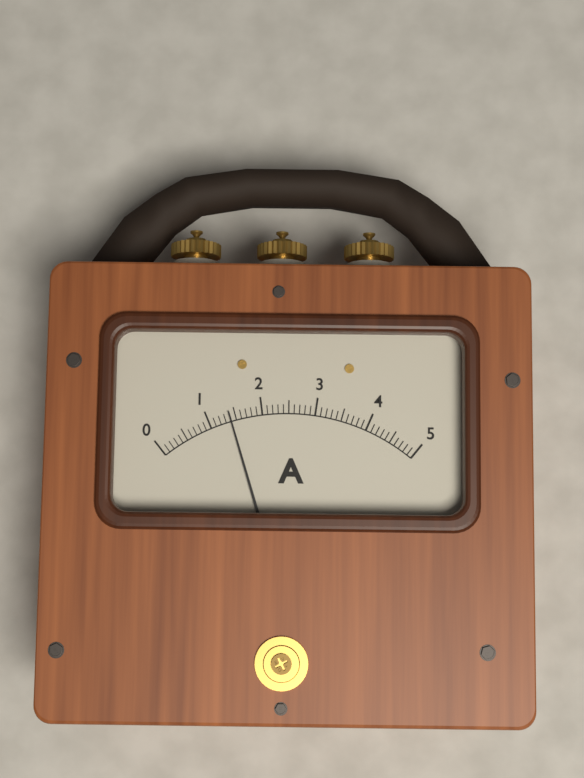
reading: 1.4 A
